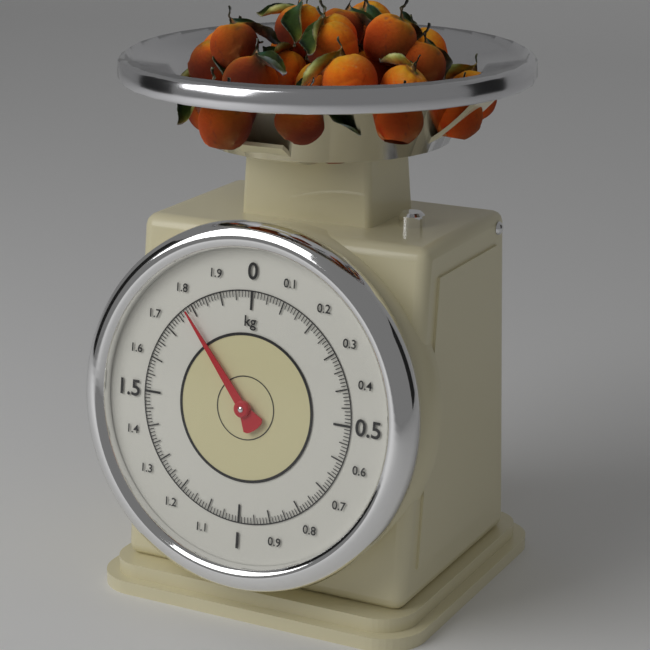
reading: 1.78 kg
